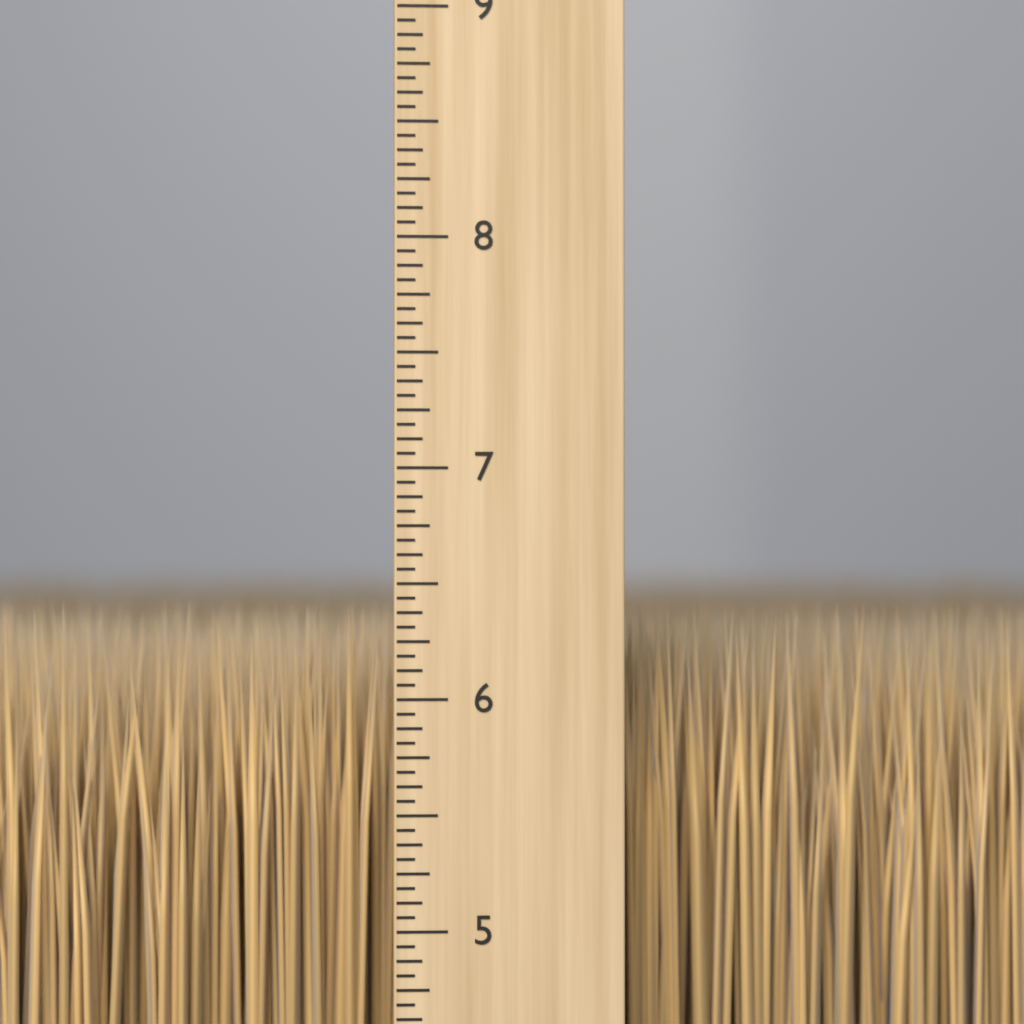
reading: 6.4375 inch
